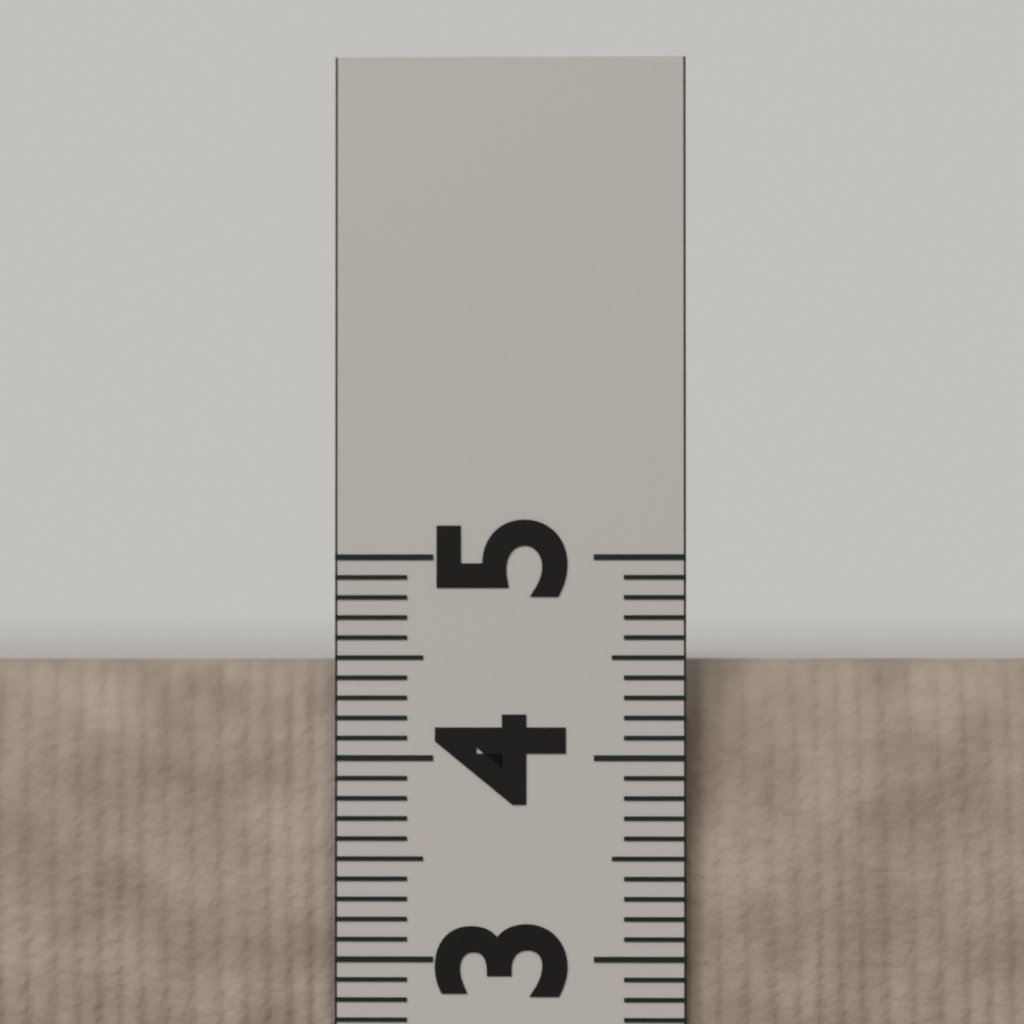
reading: 4.5 (no unit)
